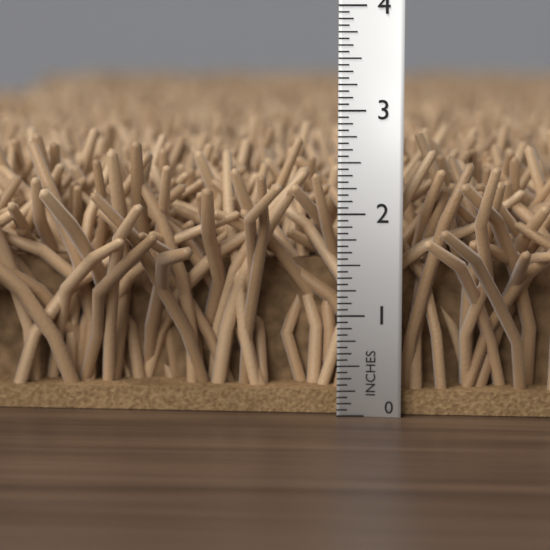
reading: 2.7500 in
